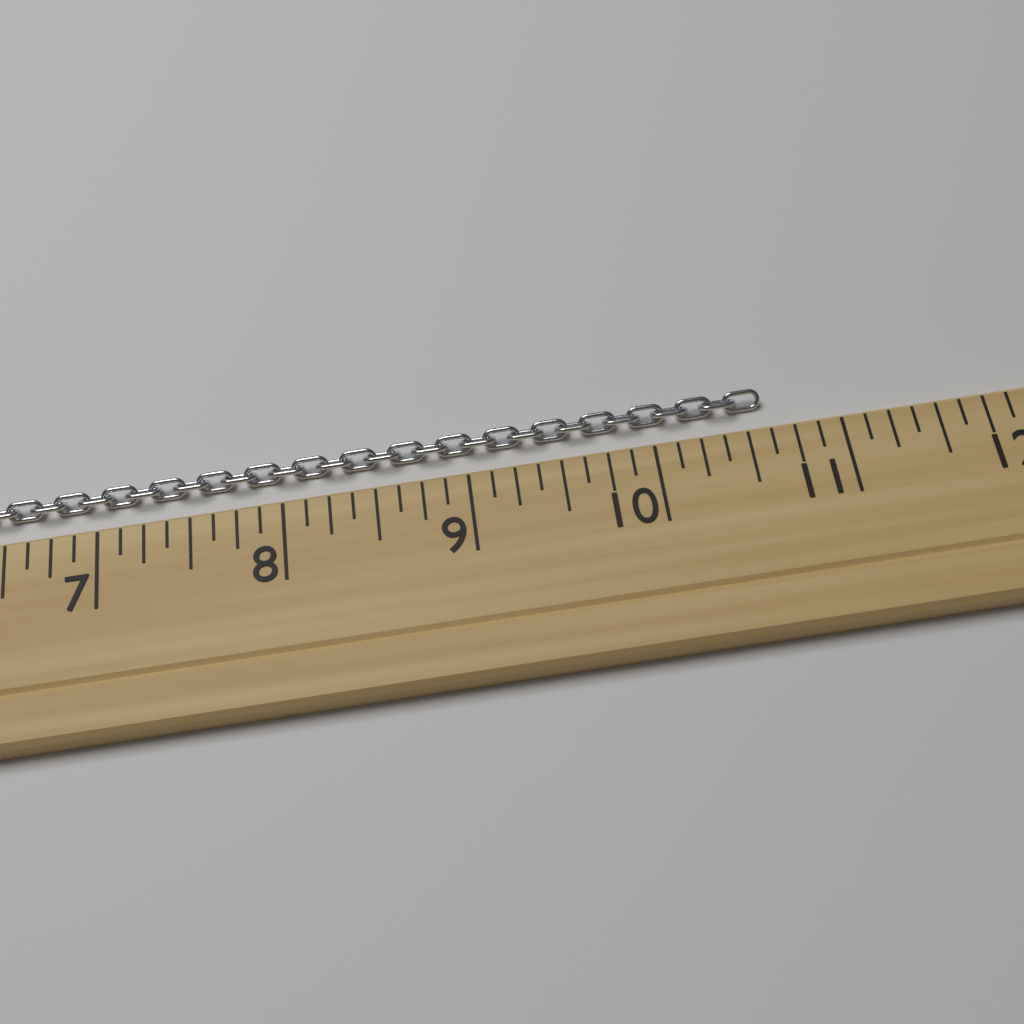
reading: 10.625 (no unit)
